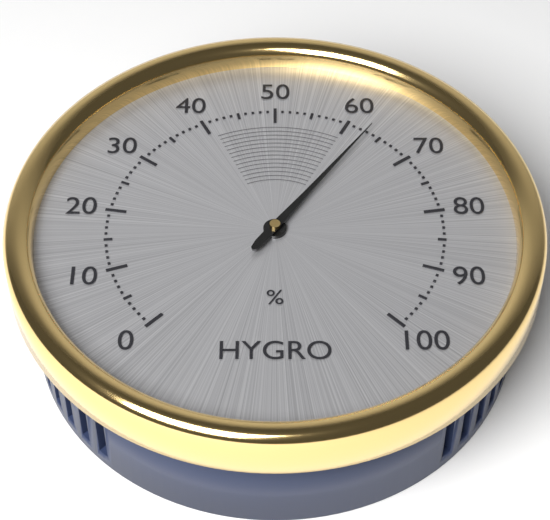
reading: 63 %
